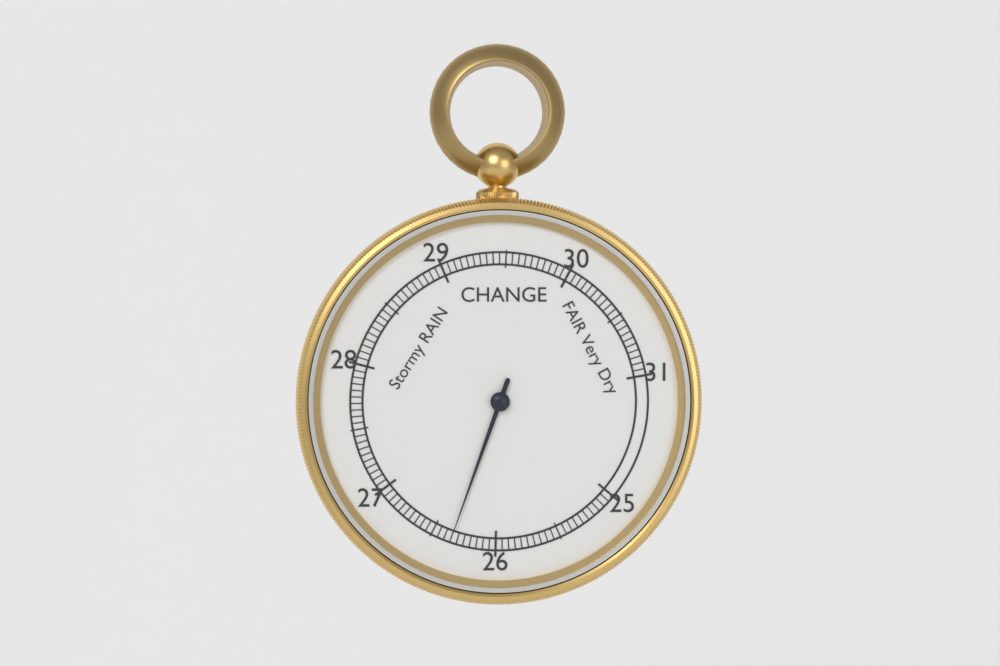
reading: 26.35 inHg
